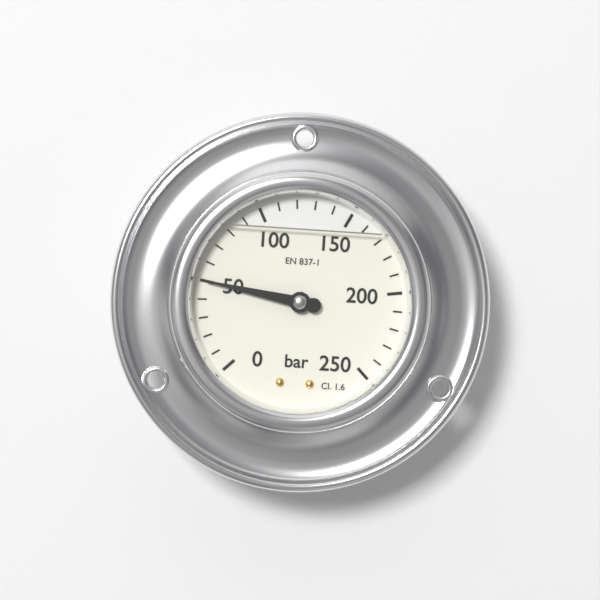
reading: 50 bar
